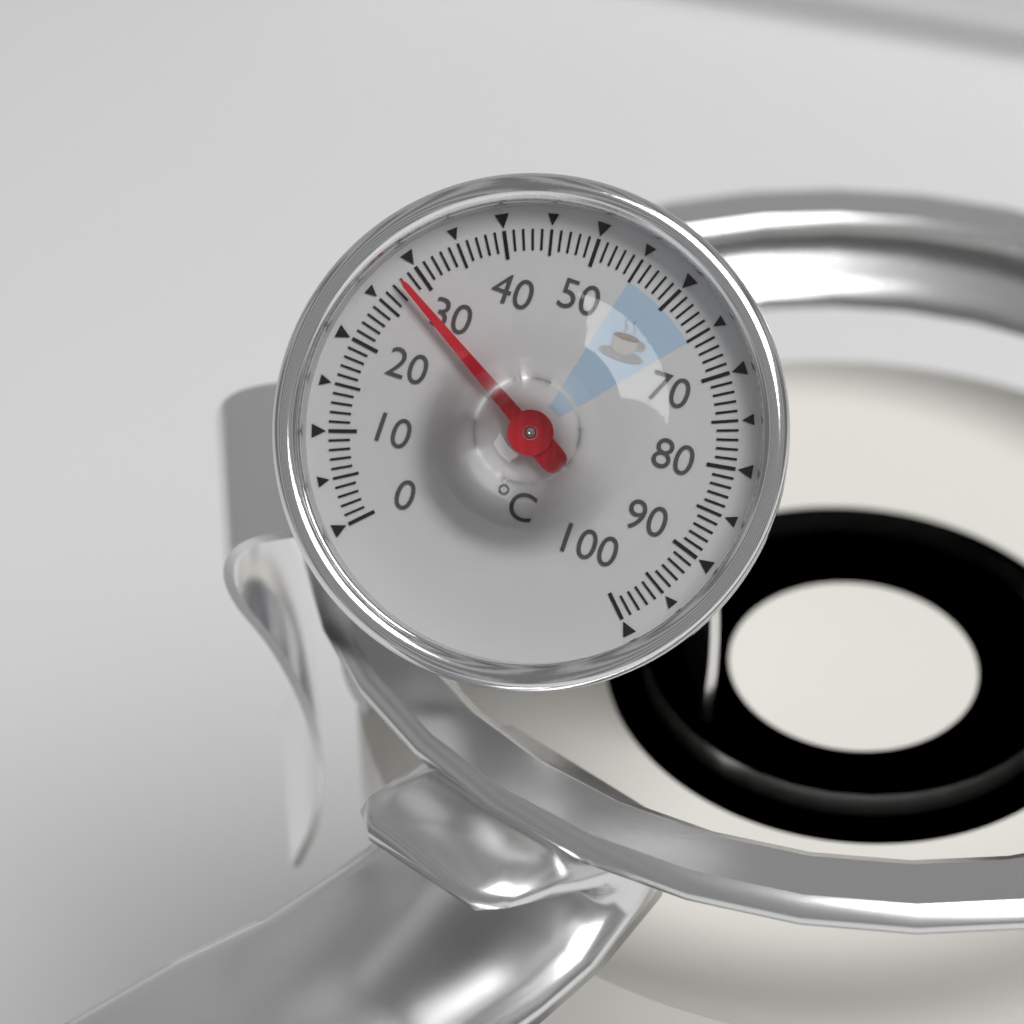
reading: 28 °C
